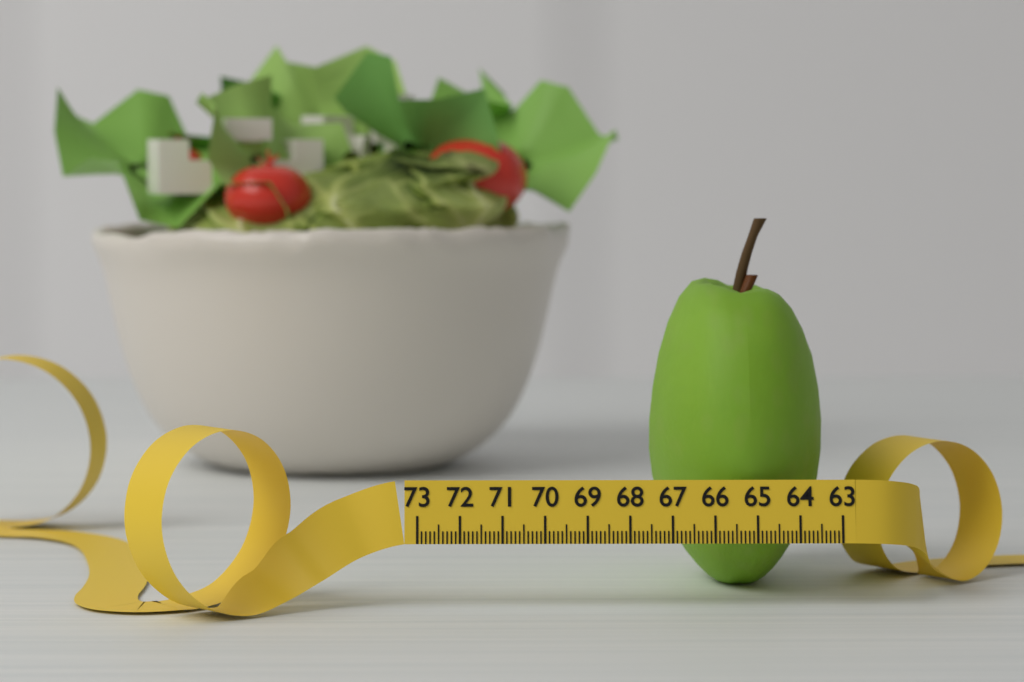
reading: 67.3 (no unit)
